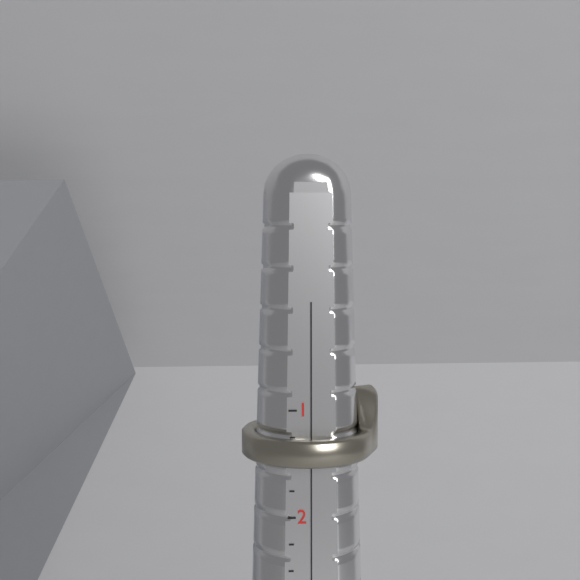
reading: 1.50 (no unit)
